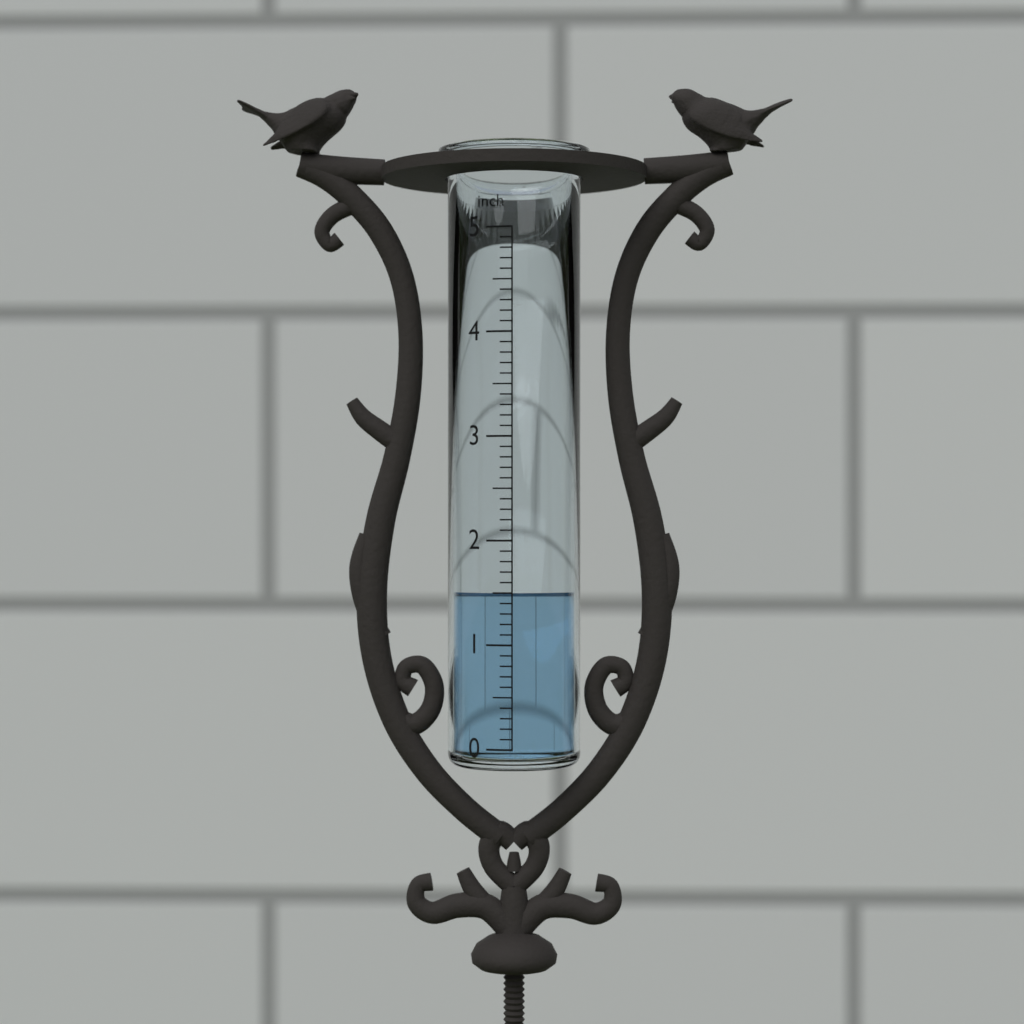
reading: 1.5 inch
